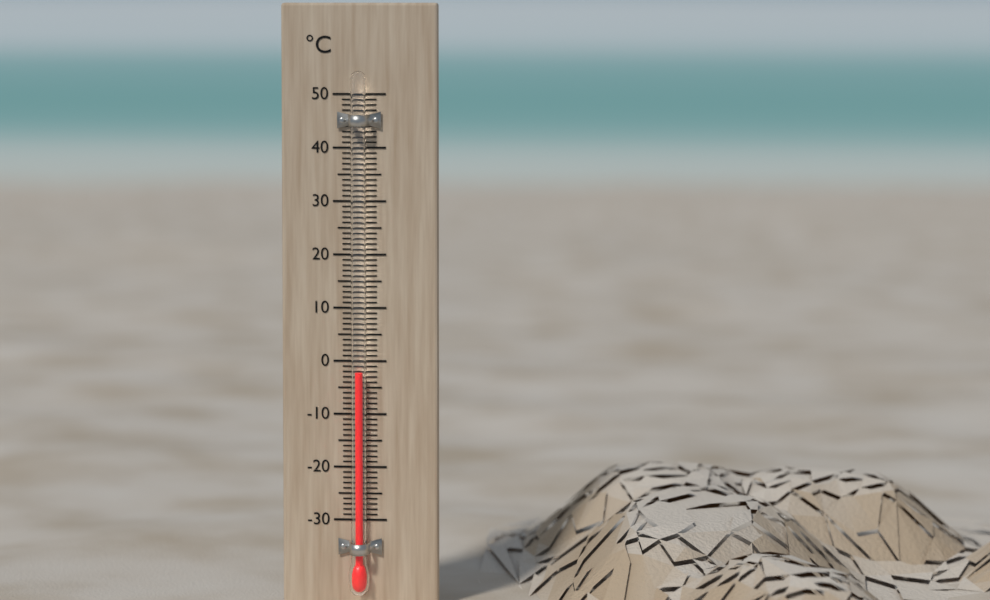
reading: -2 °C
